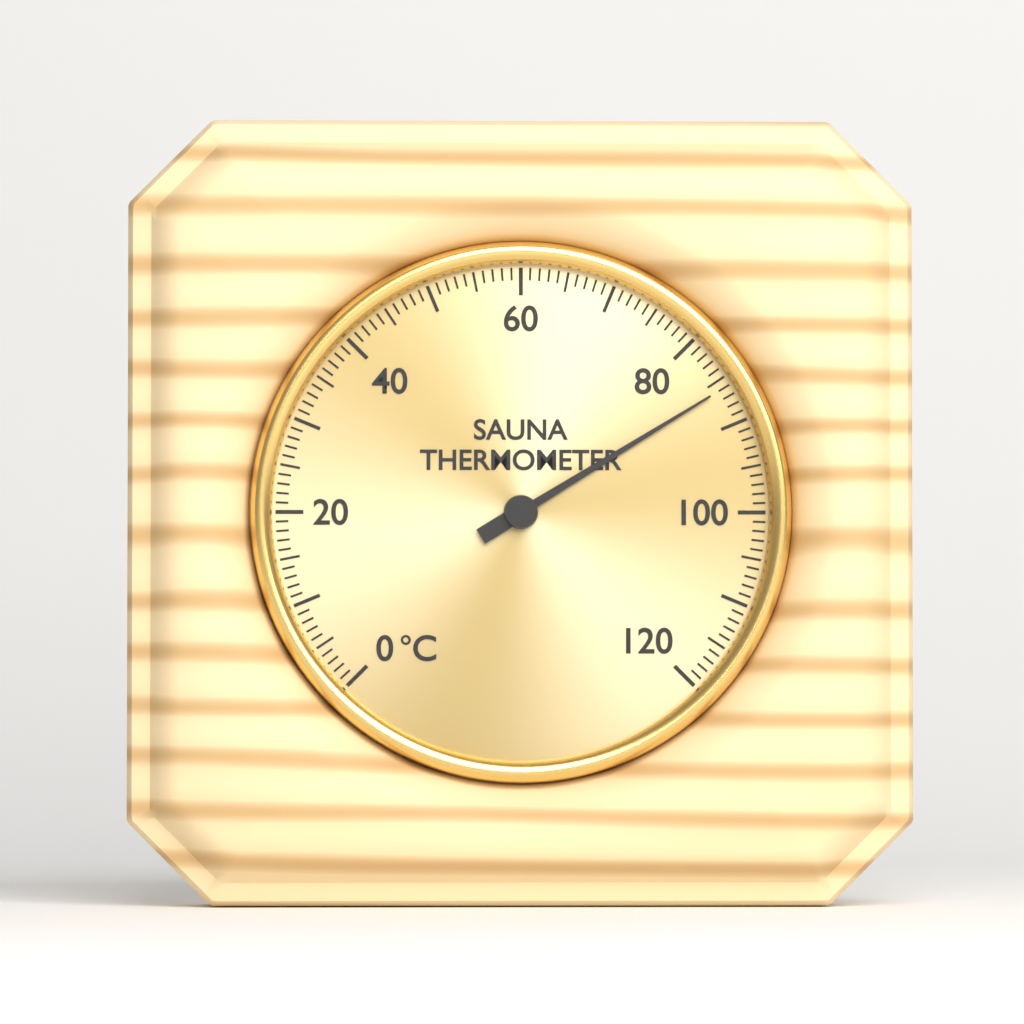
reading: 86 °C
